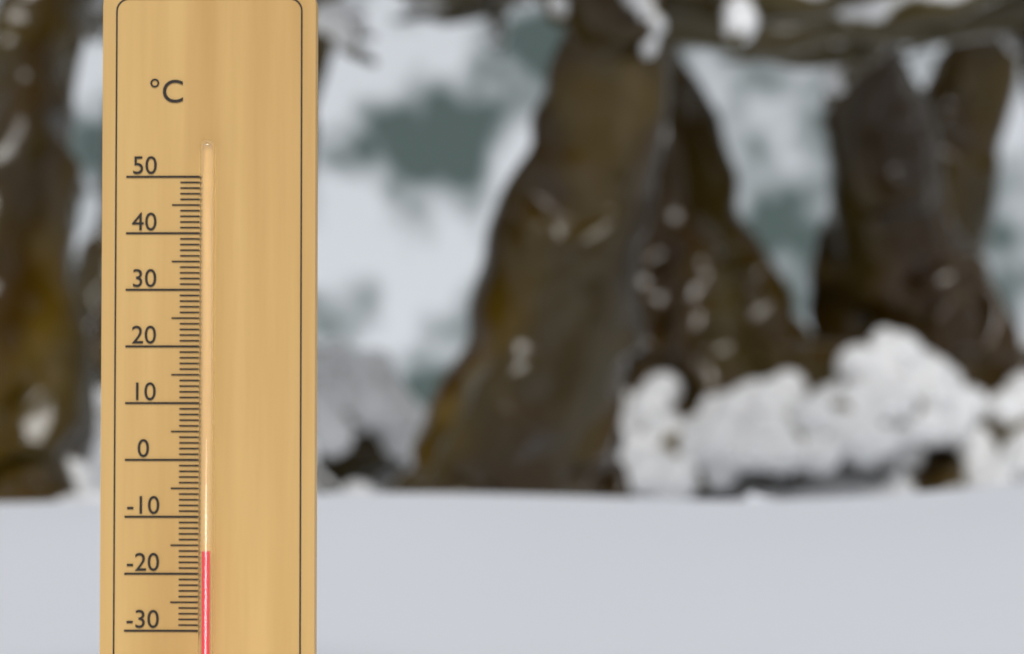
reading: -16 °C
